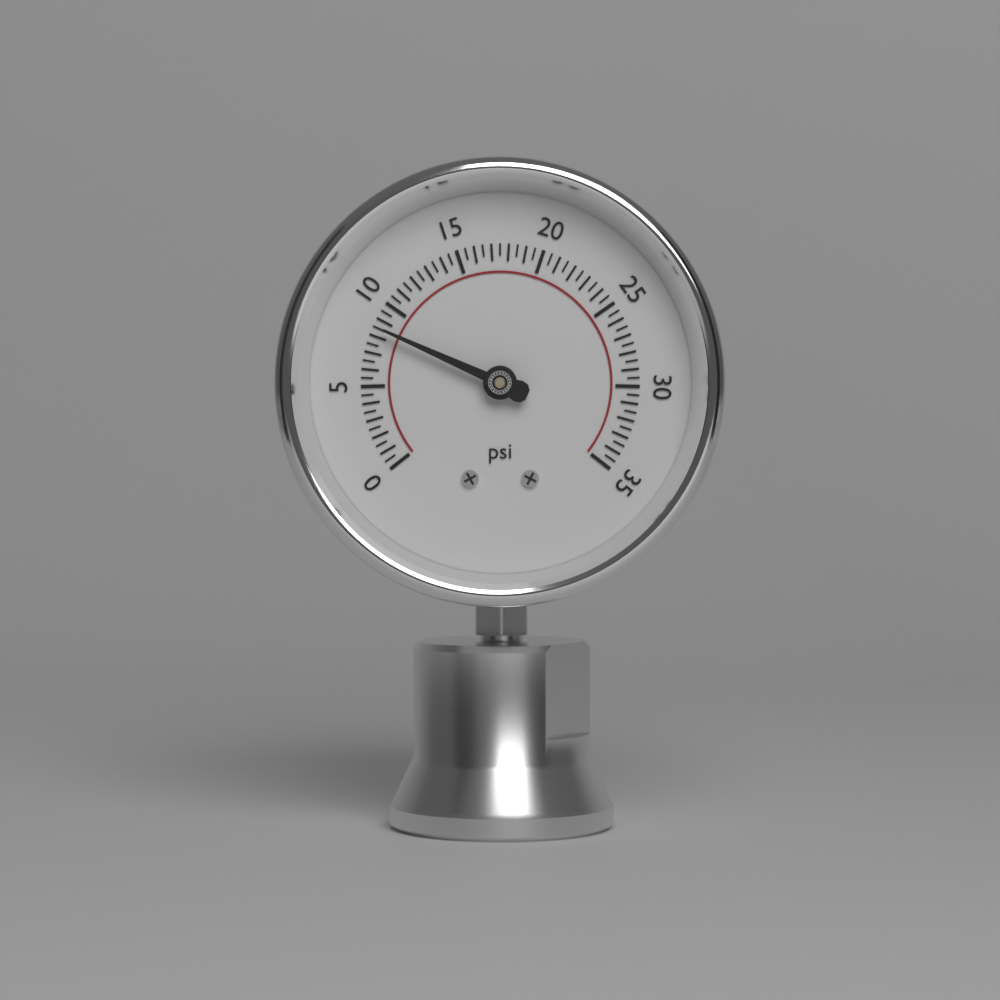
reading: 8.5 psi
